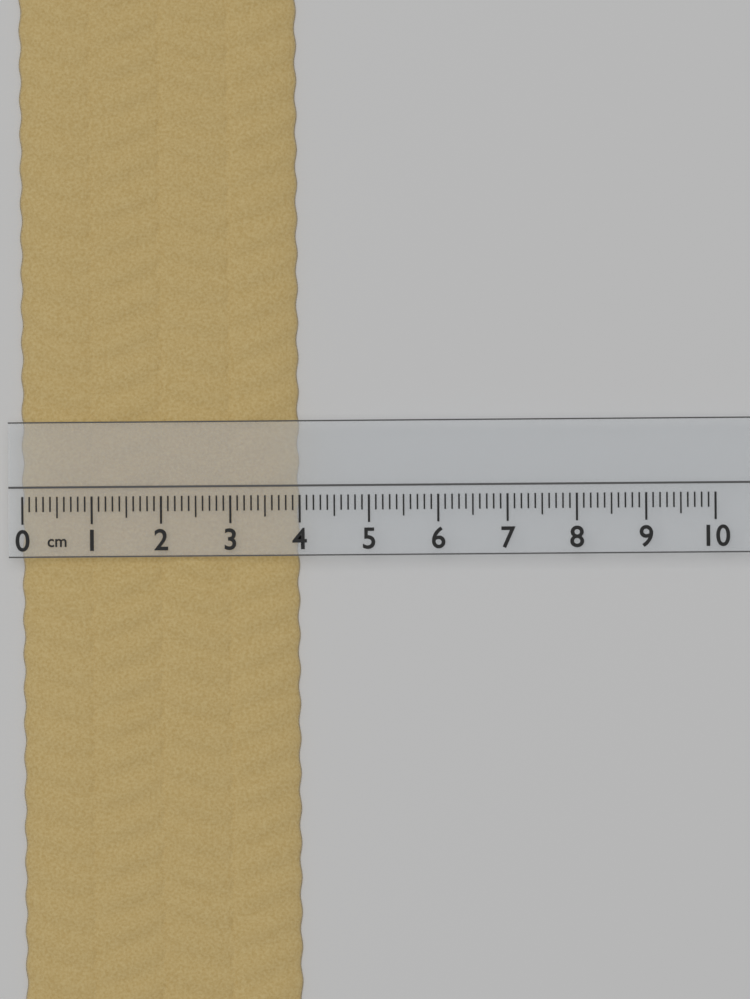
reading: 4.0 cm
